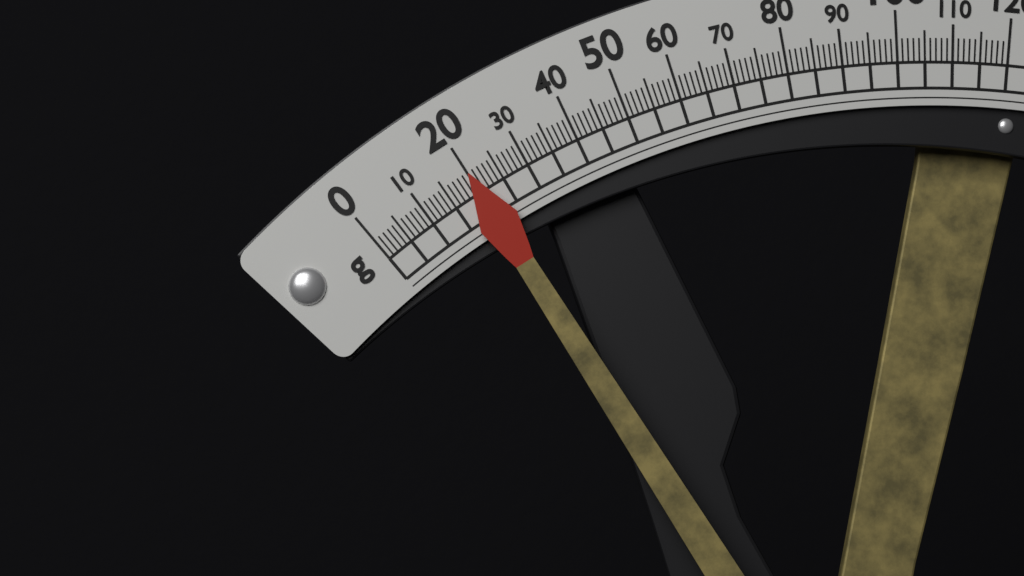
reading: 20 g
